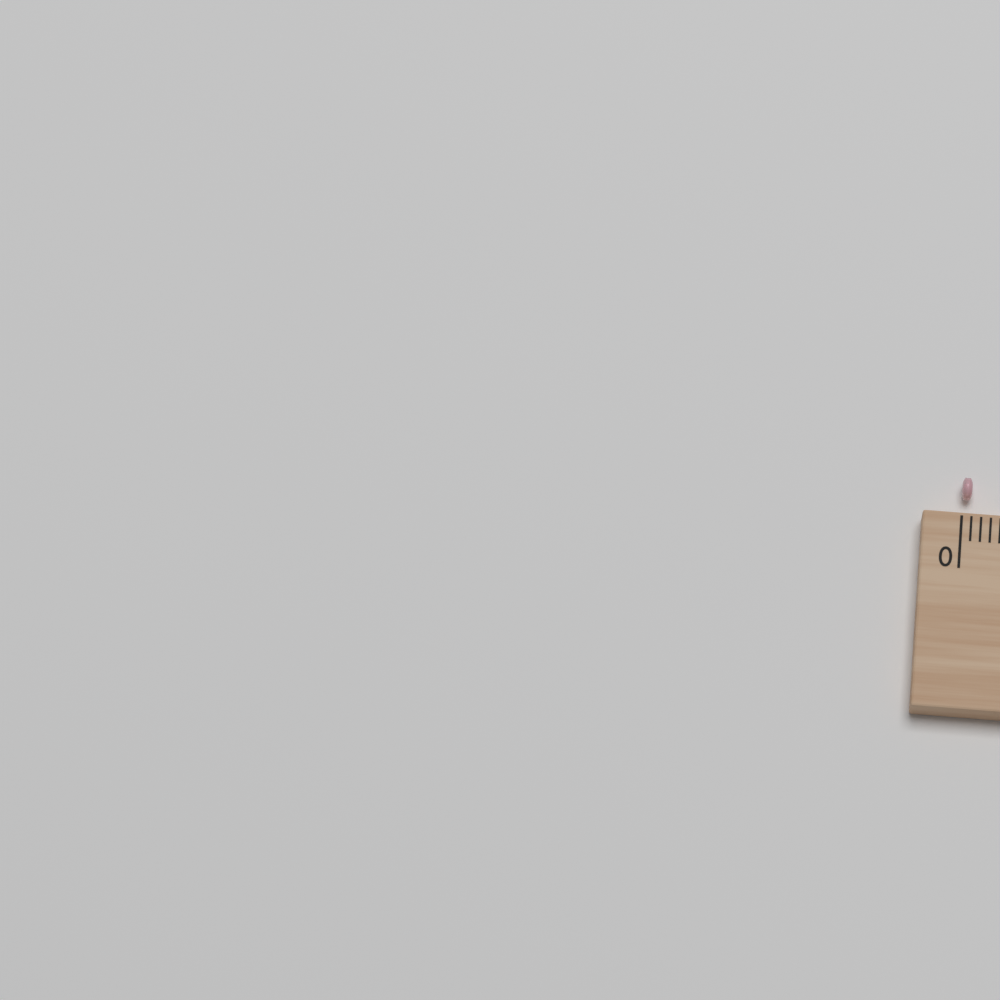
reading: 0.1 cm
